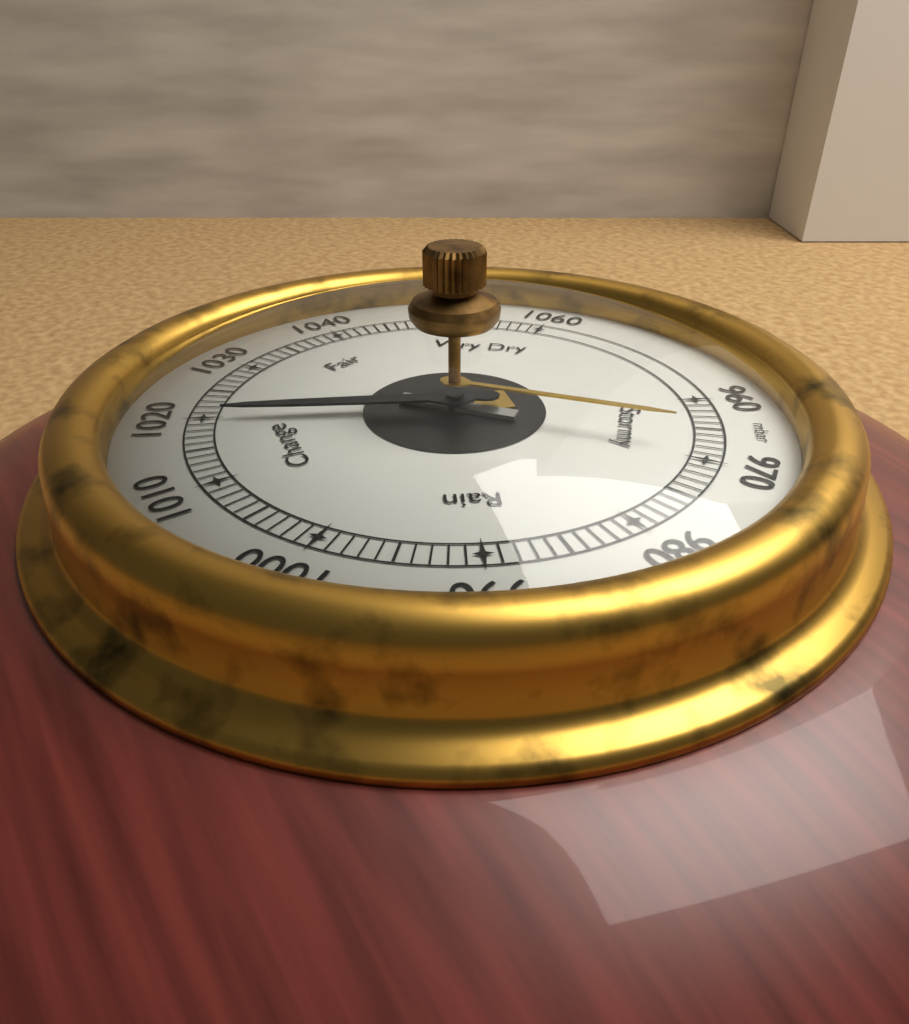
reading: 1020 mbar
